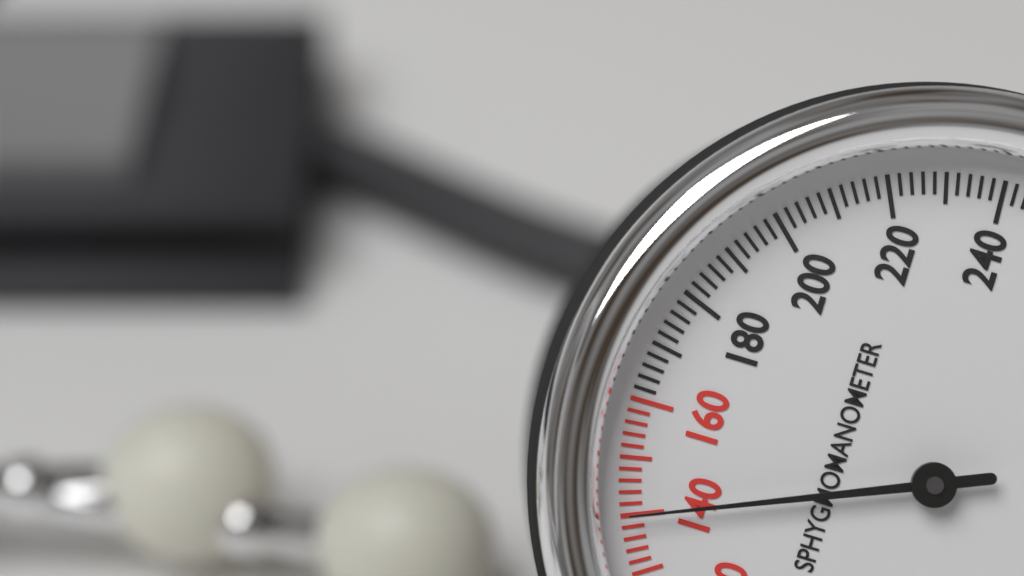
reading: 140 mmHg
